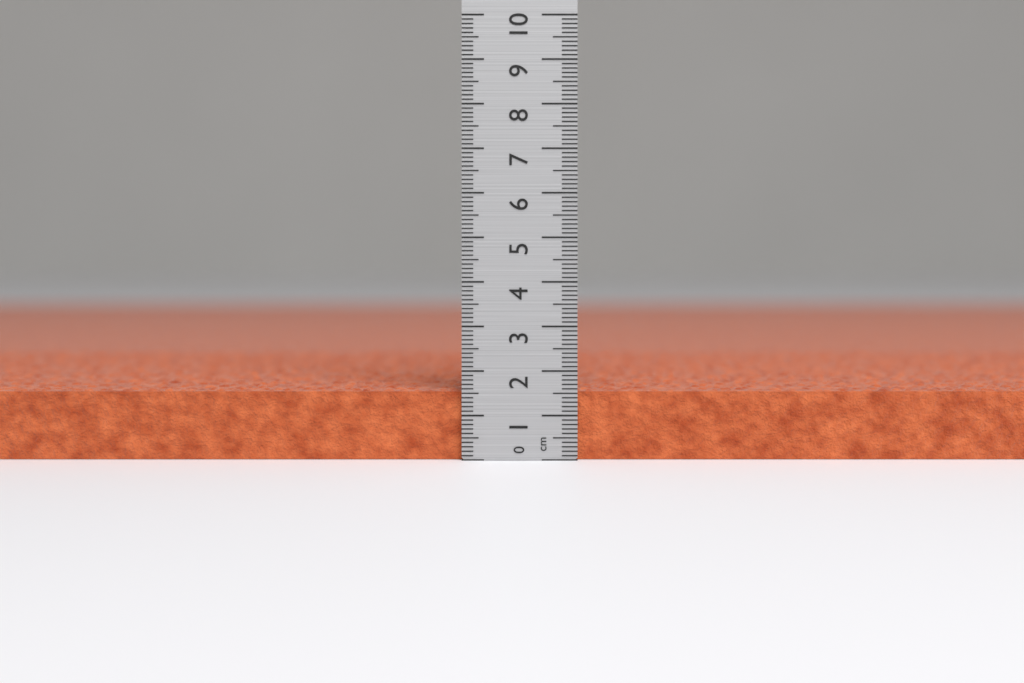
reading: 1.6 cm
